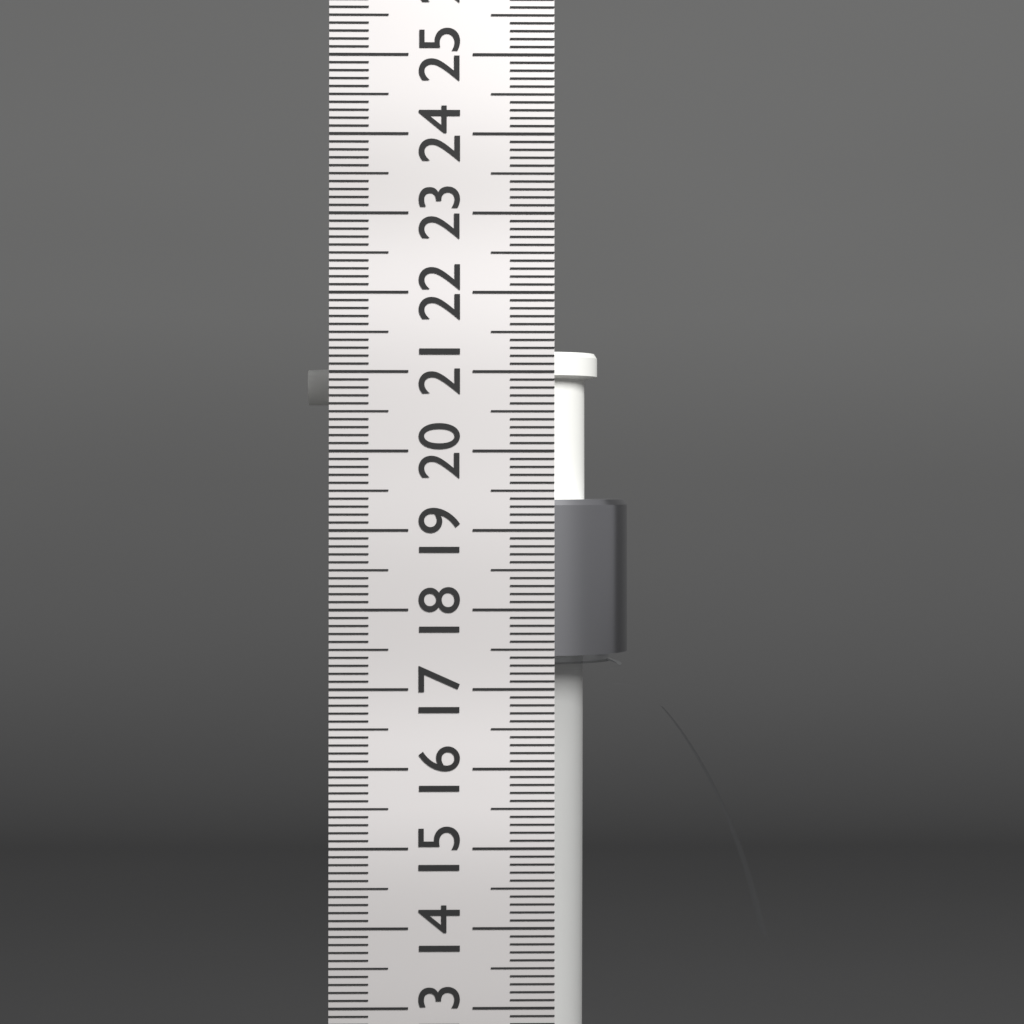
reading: 21.4 cm
